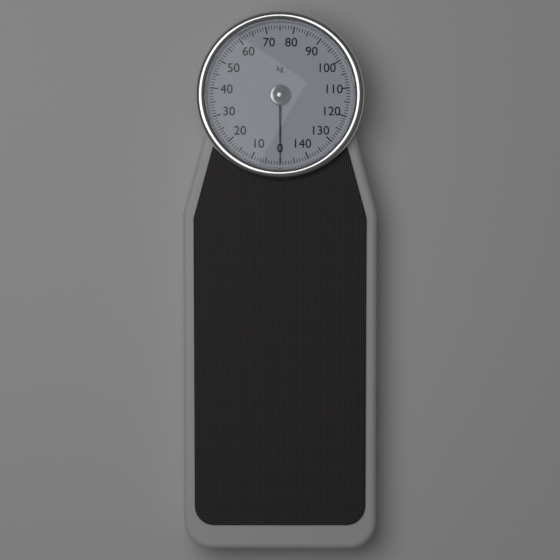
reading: 0 kg
